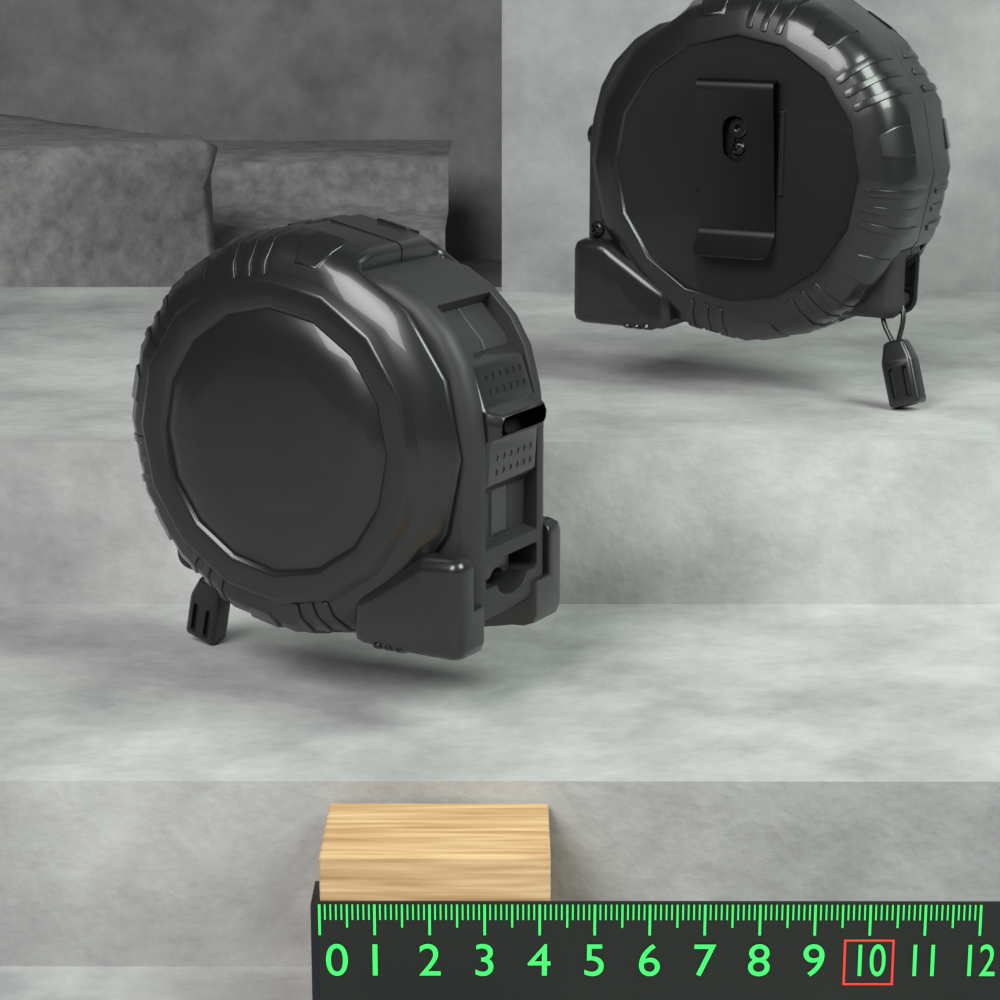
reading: 4.2 (no unit)
